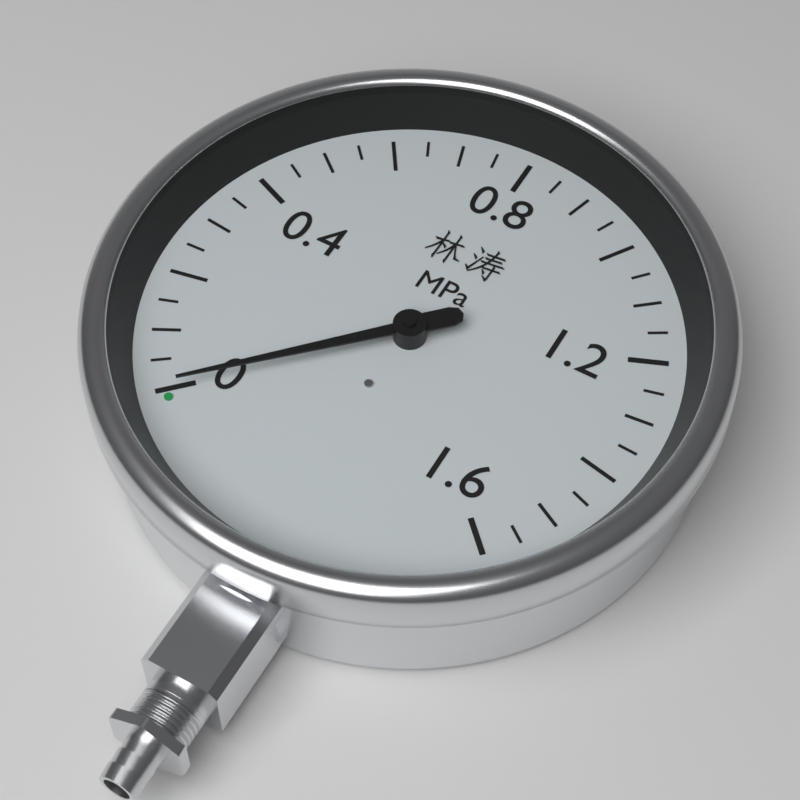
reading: 0.00 MPa
